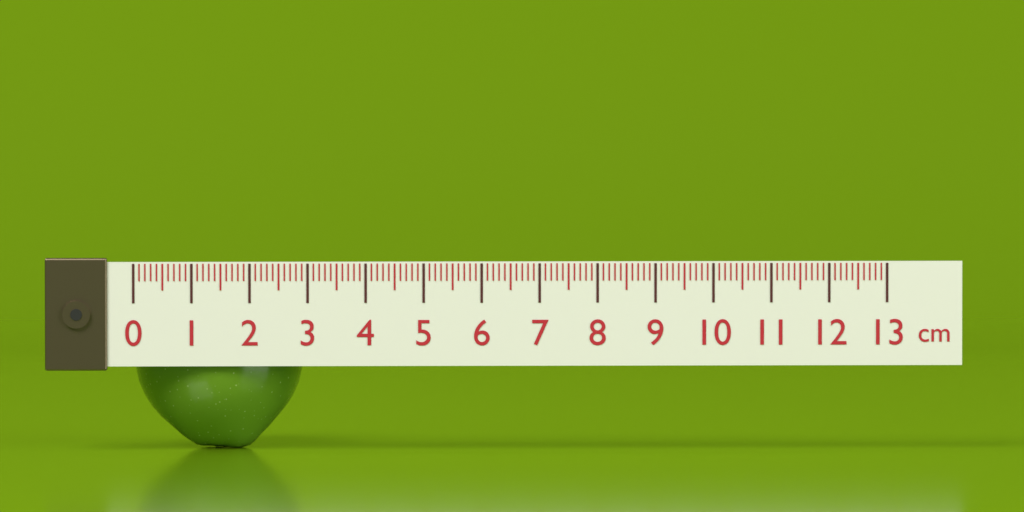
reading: 2.9 cm
